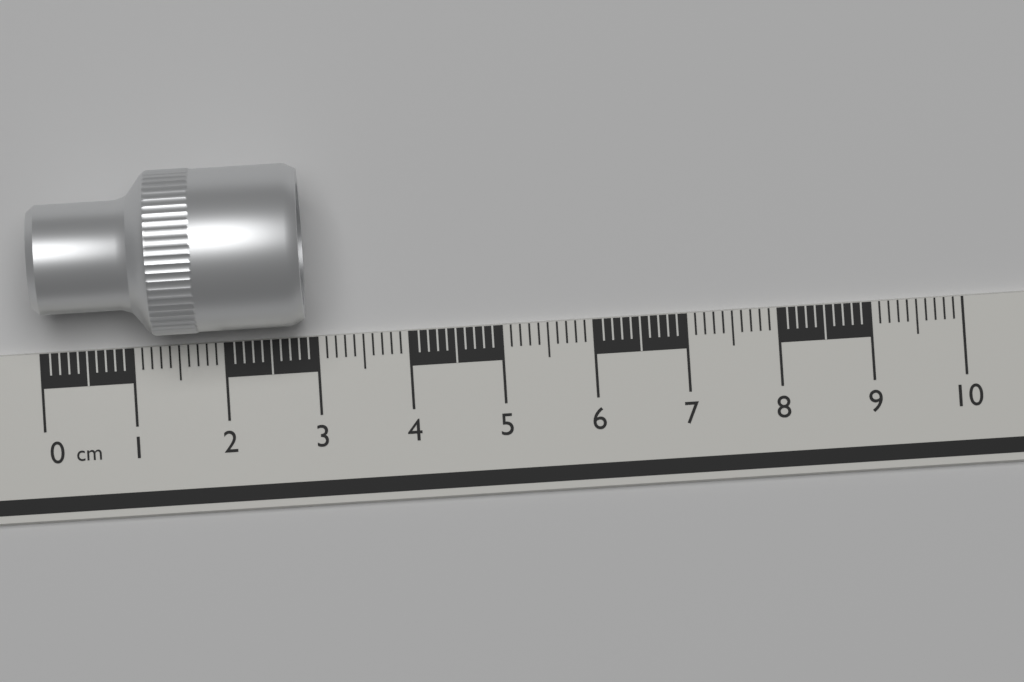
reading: 2.9 cm
